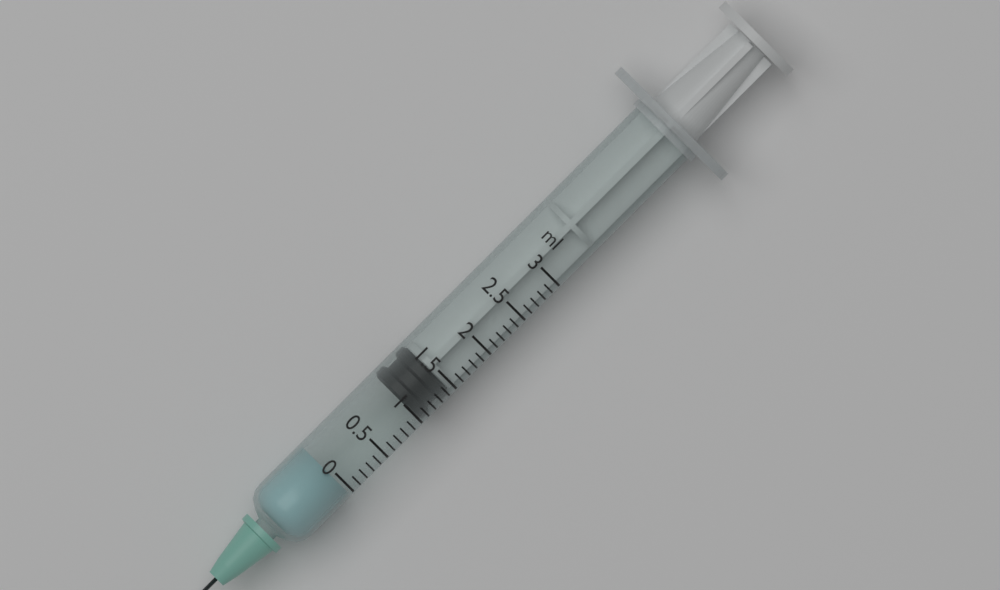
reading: 1.0 ml
